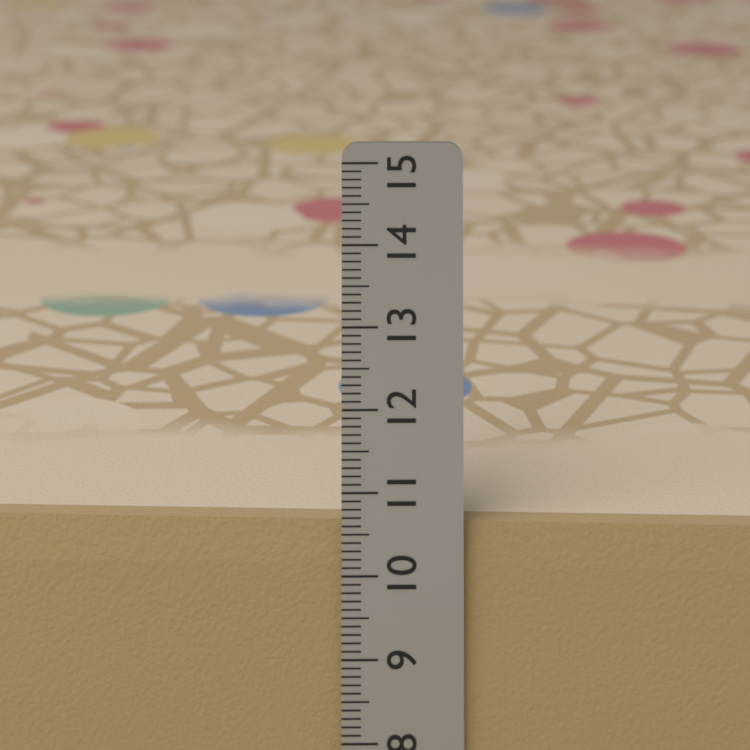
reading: 10.6 cm
